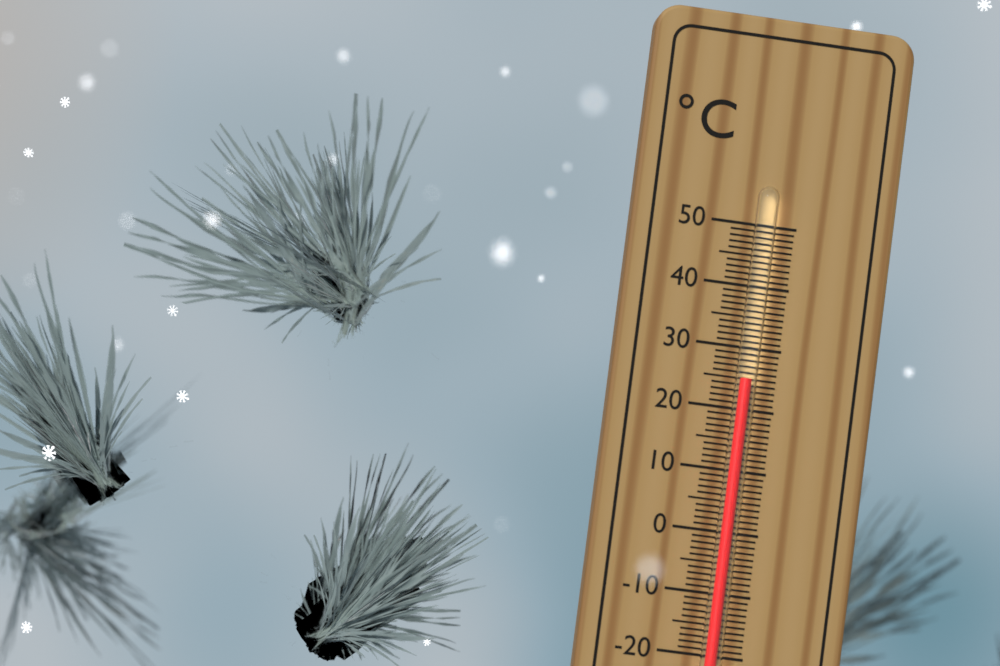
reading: 25 °C
